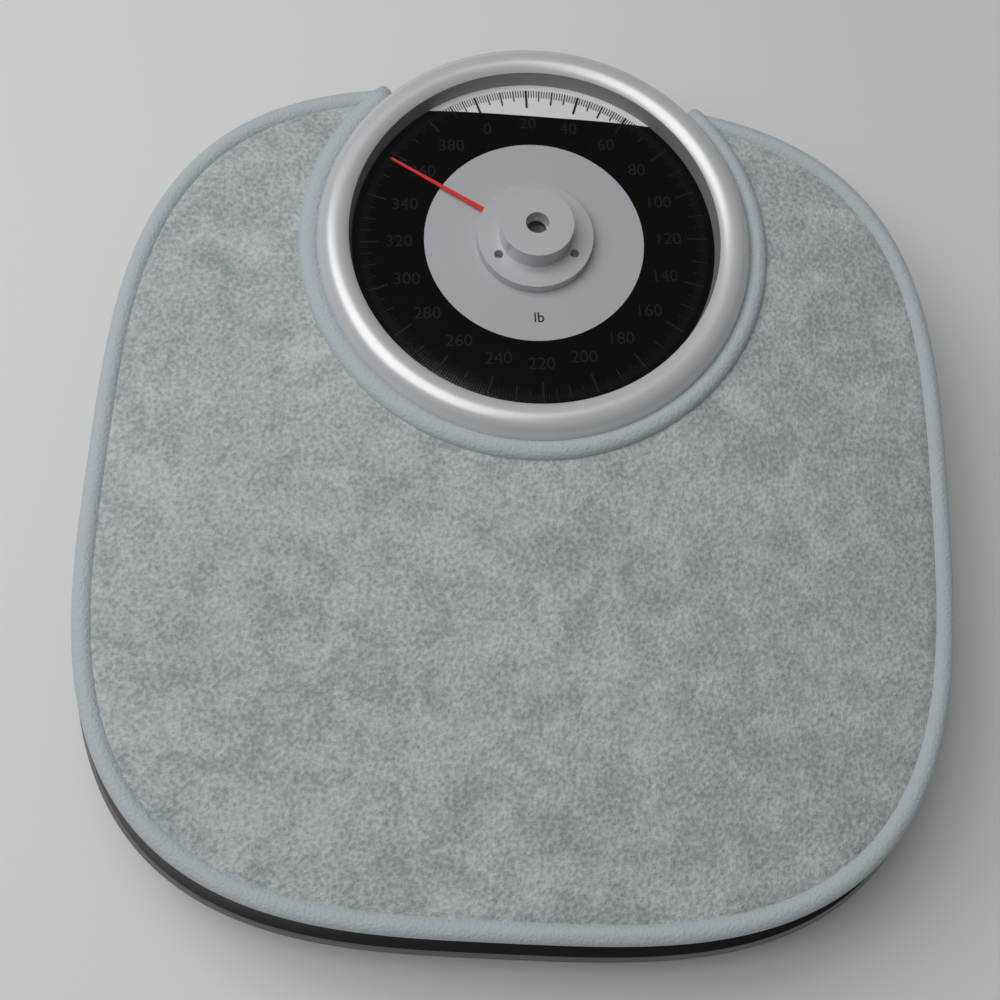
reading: 357 lb
